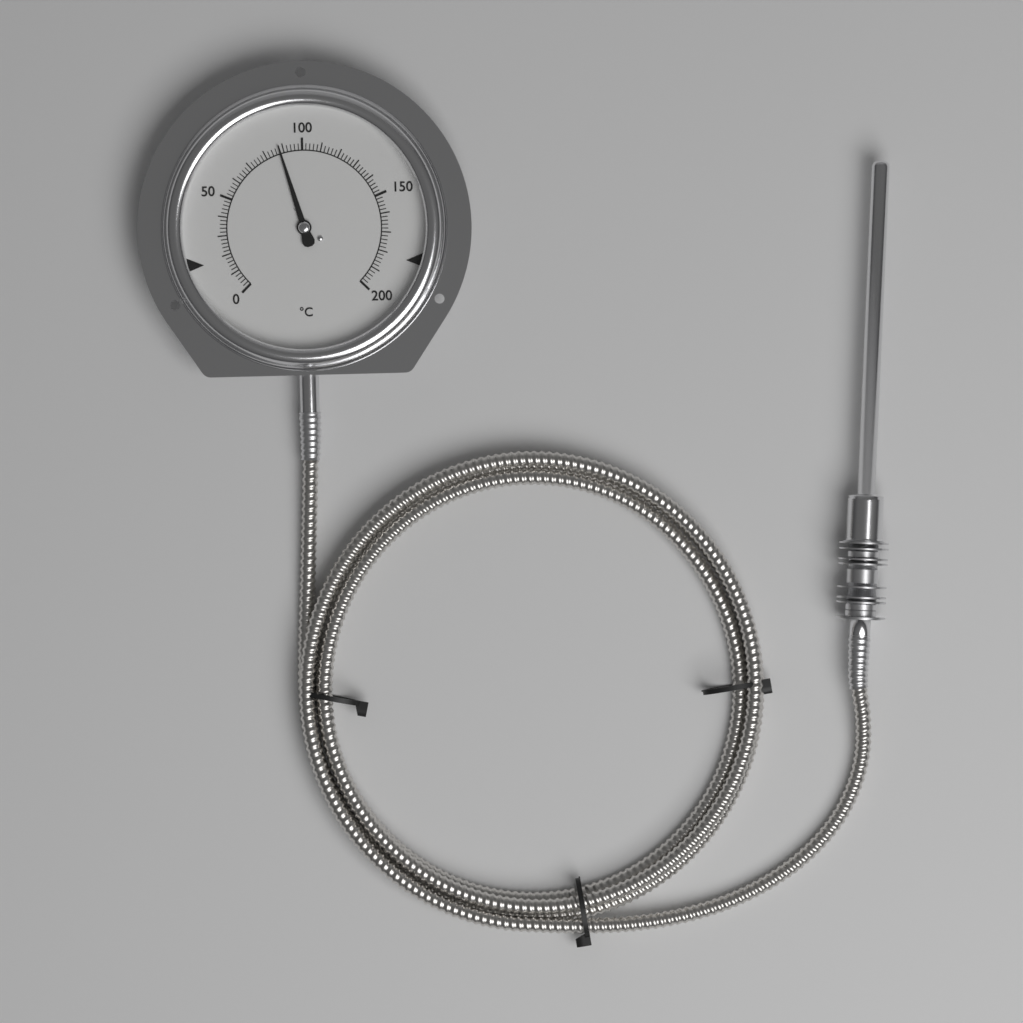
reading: 88 °C
